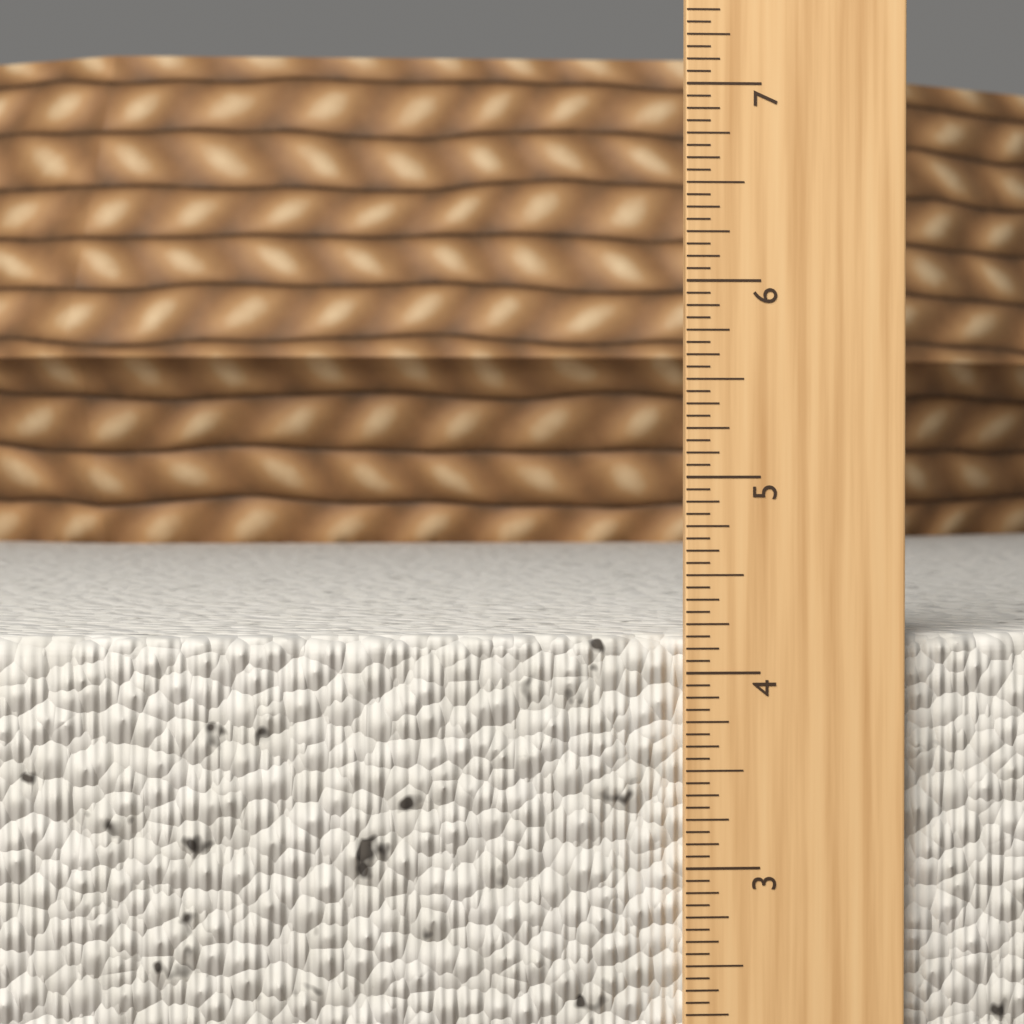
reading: 4.1875 in
